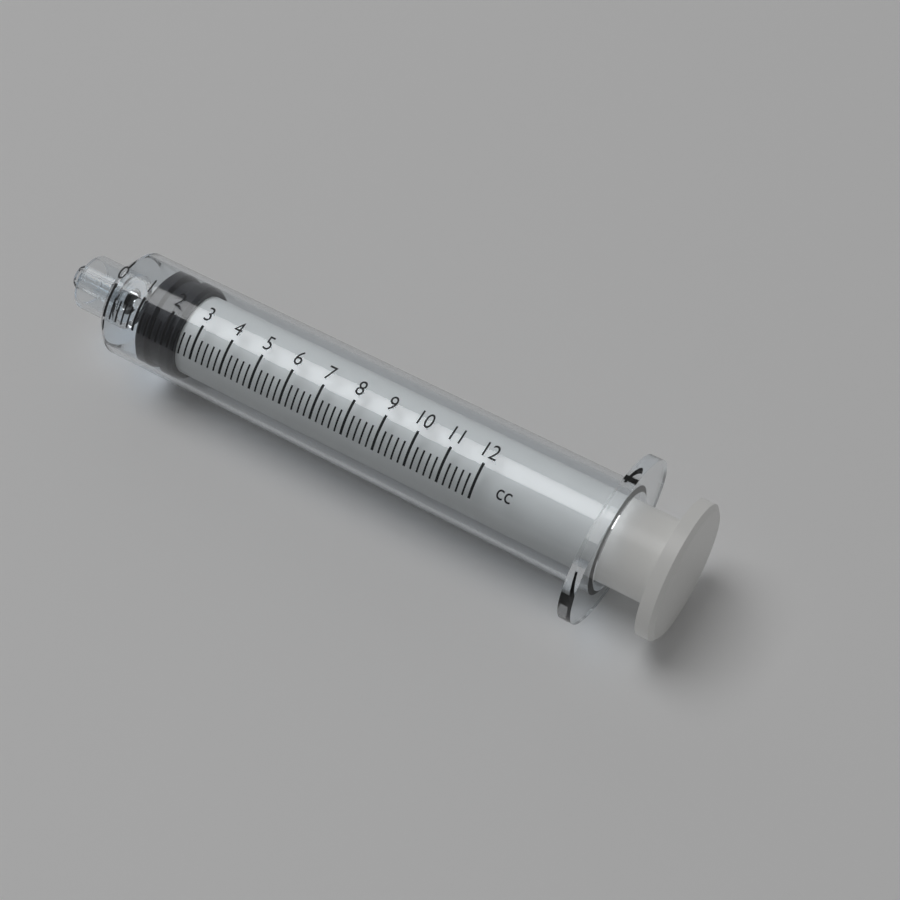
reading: 1.0 cc
